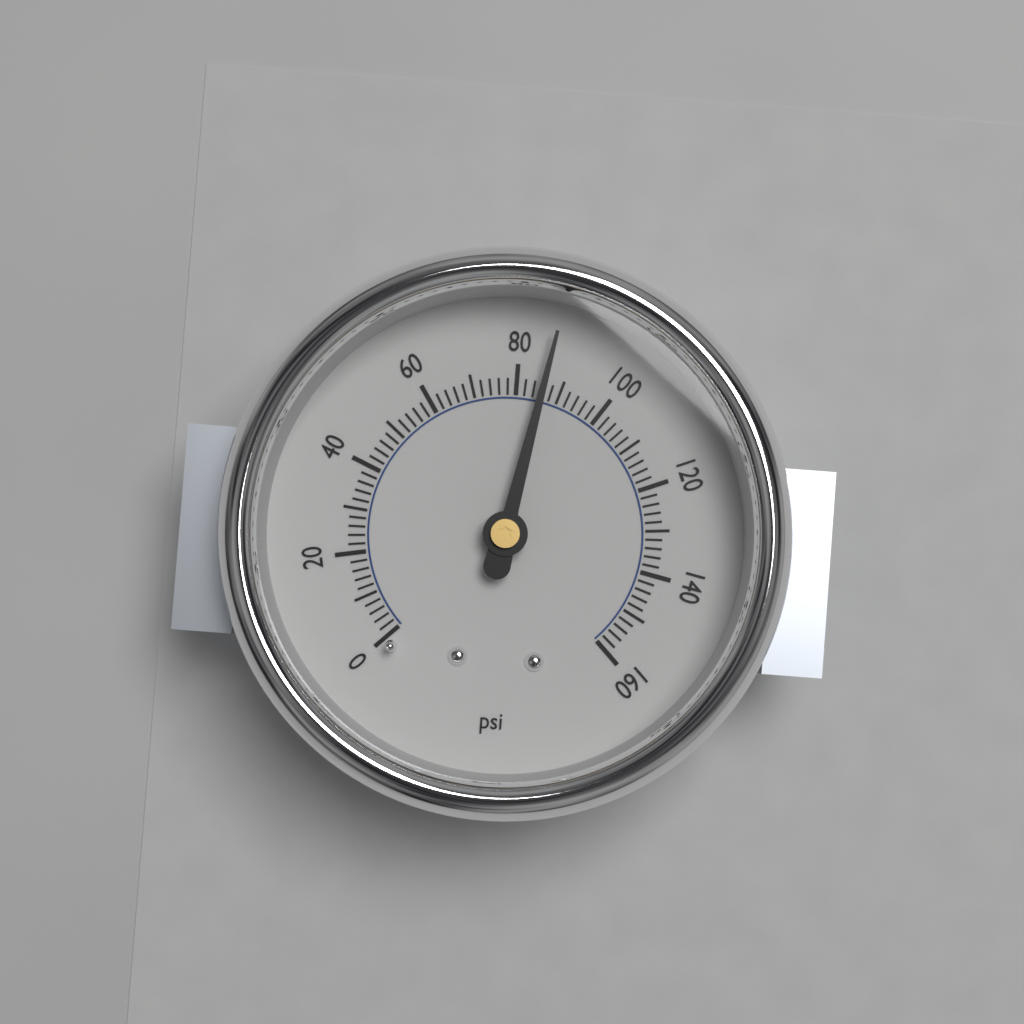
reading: 86 psi
